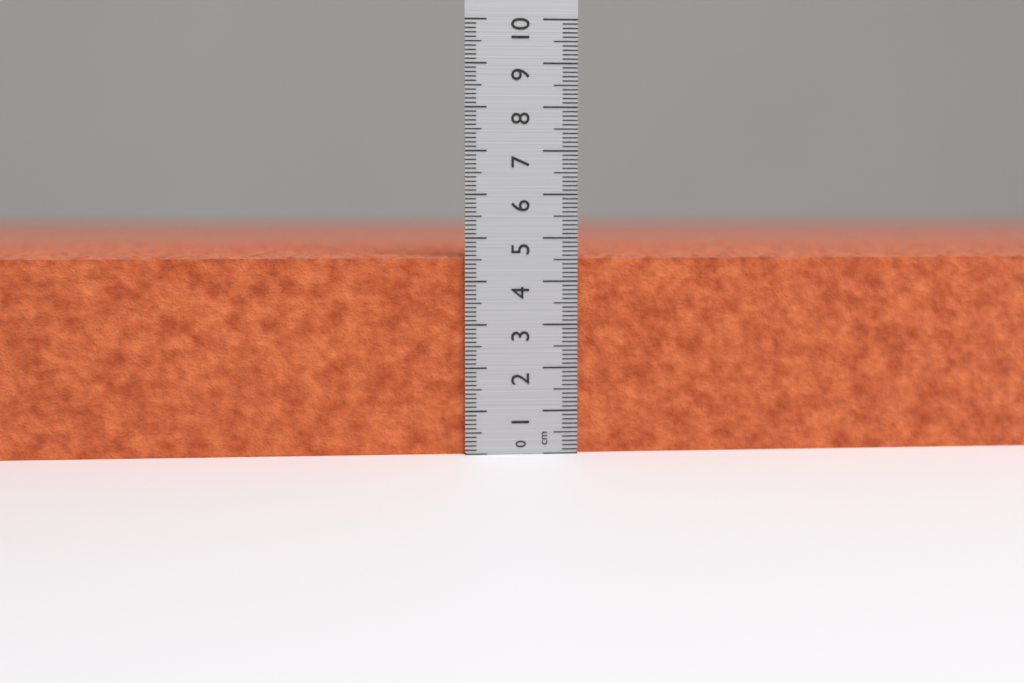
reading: 4.6 cm
